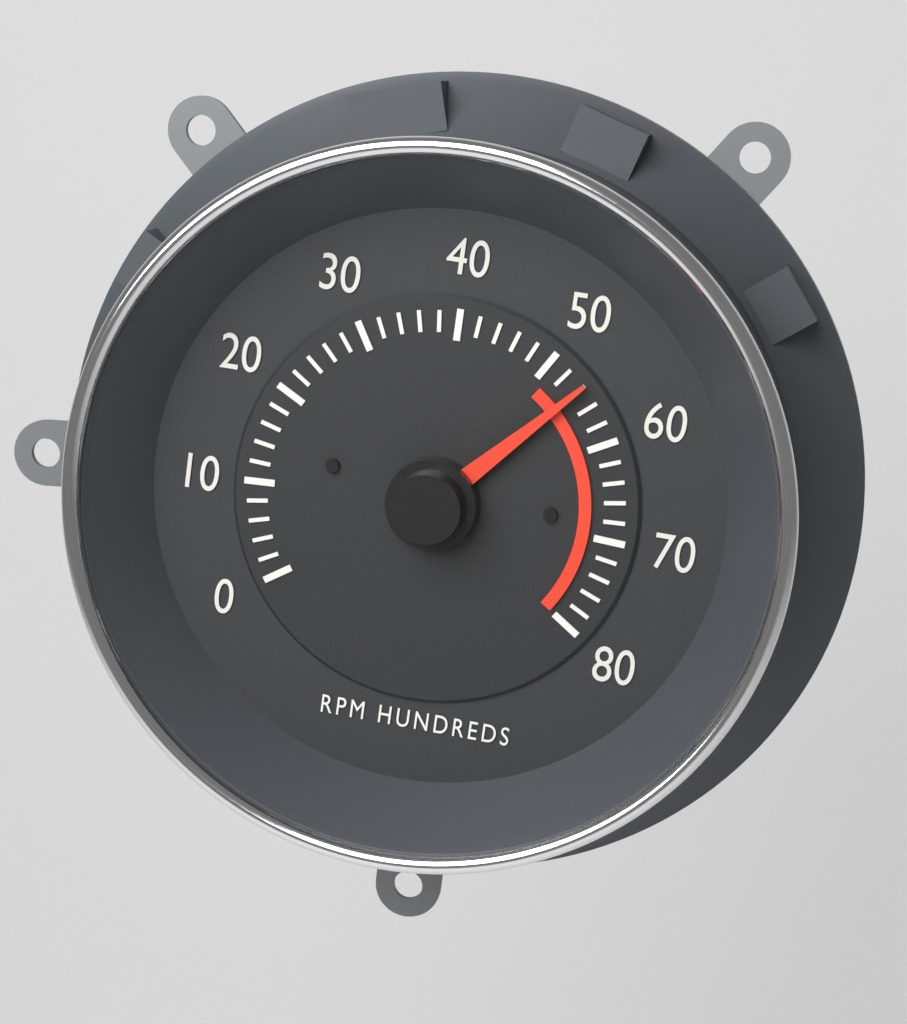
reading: 5400 RPM
